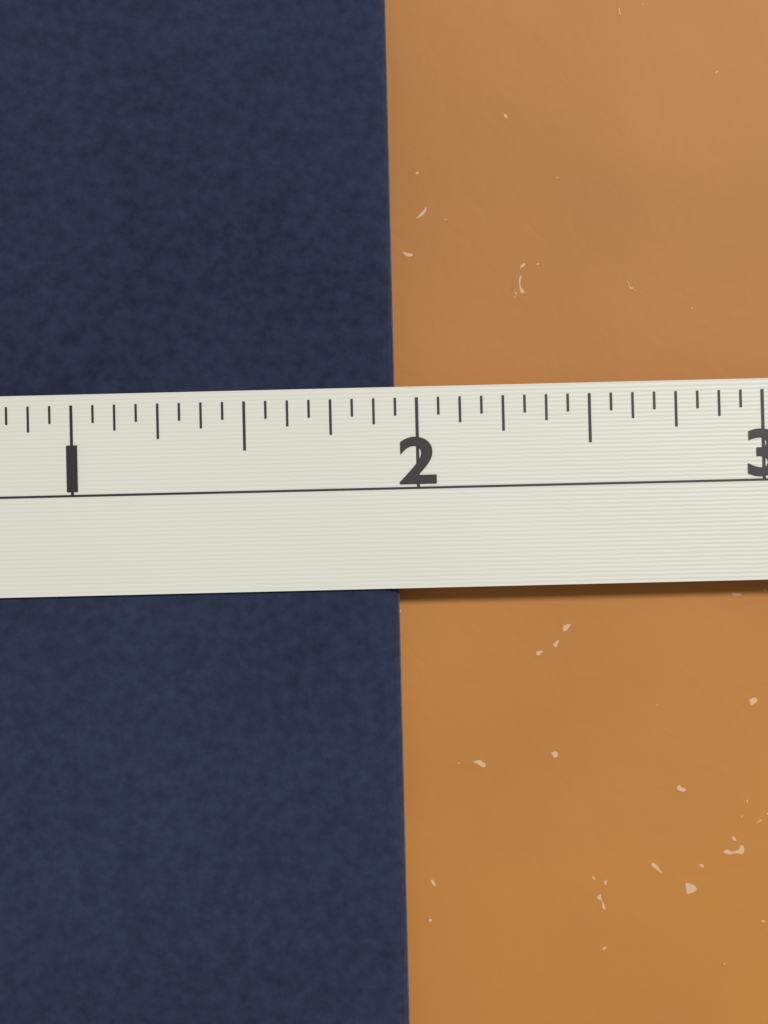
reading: 1.9375 in
